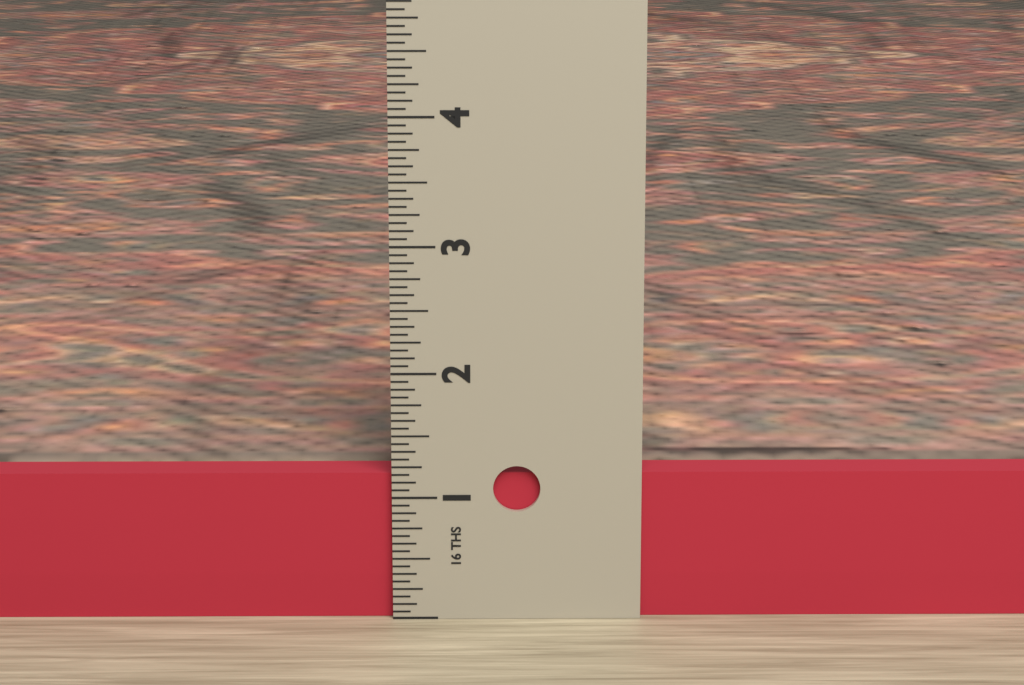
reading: 1.1875 in
